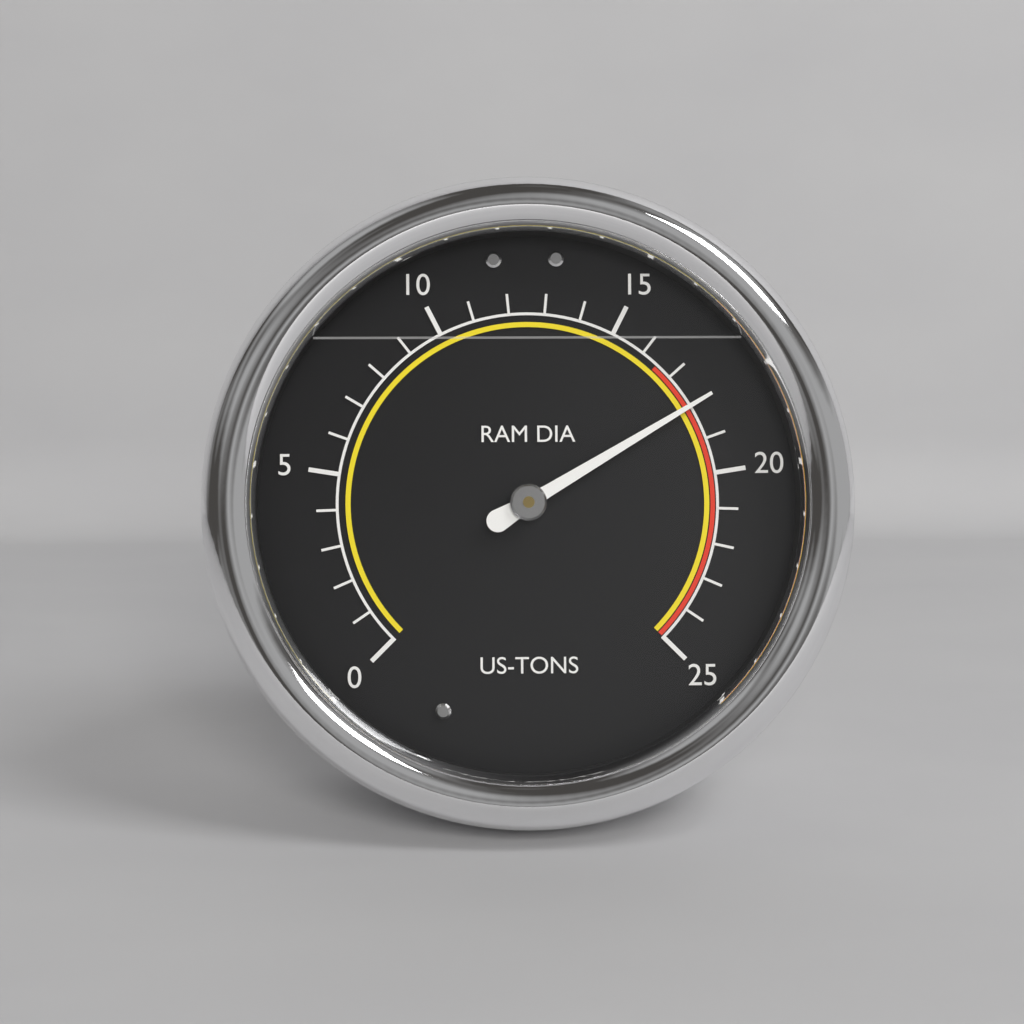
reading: 18 US-TONS
